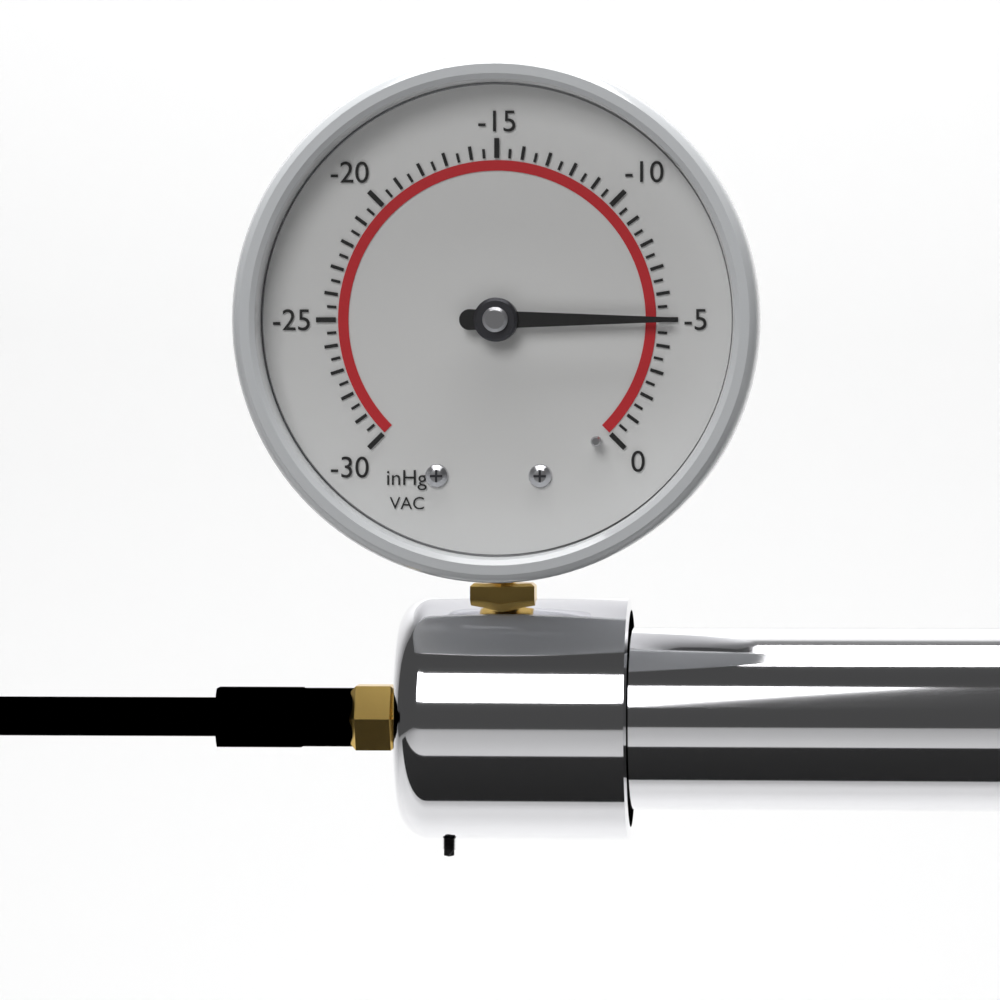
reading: -5.0 inHg
